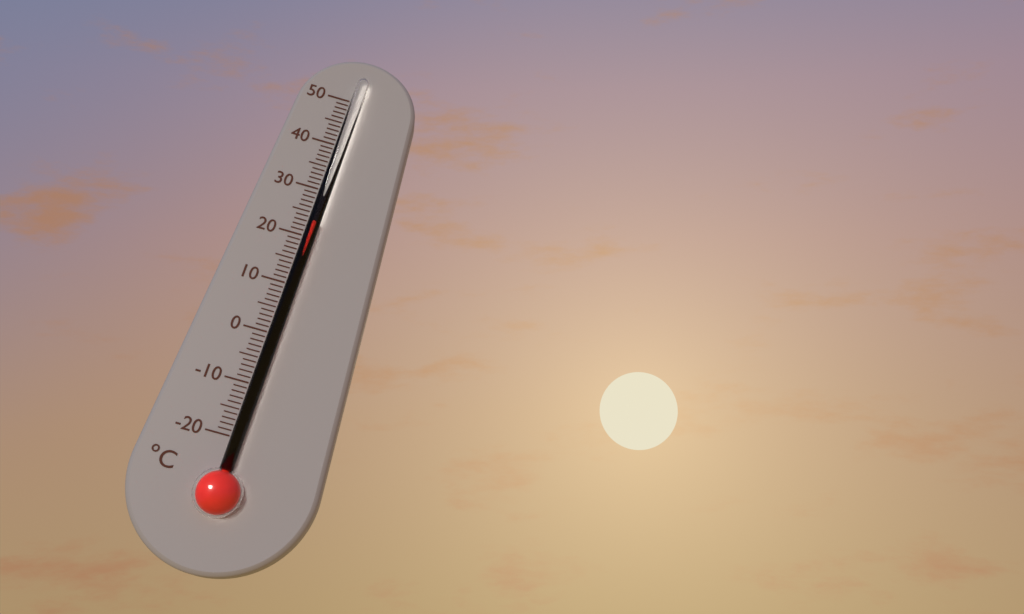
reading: 23 °C
